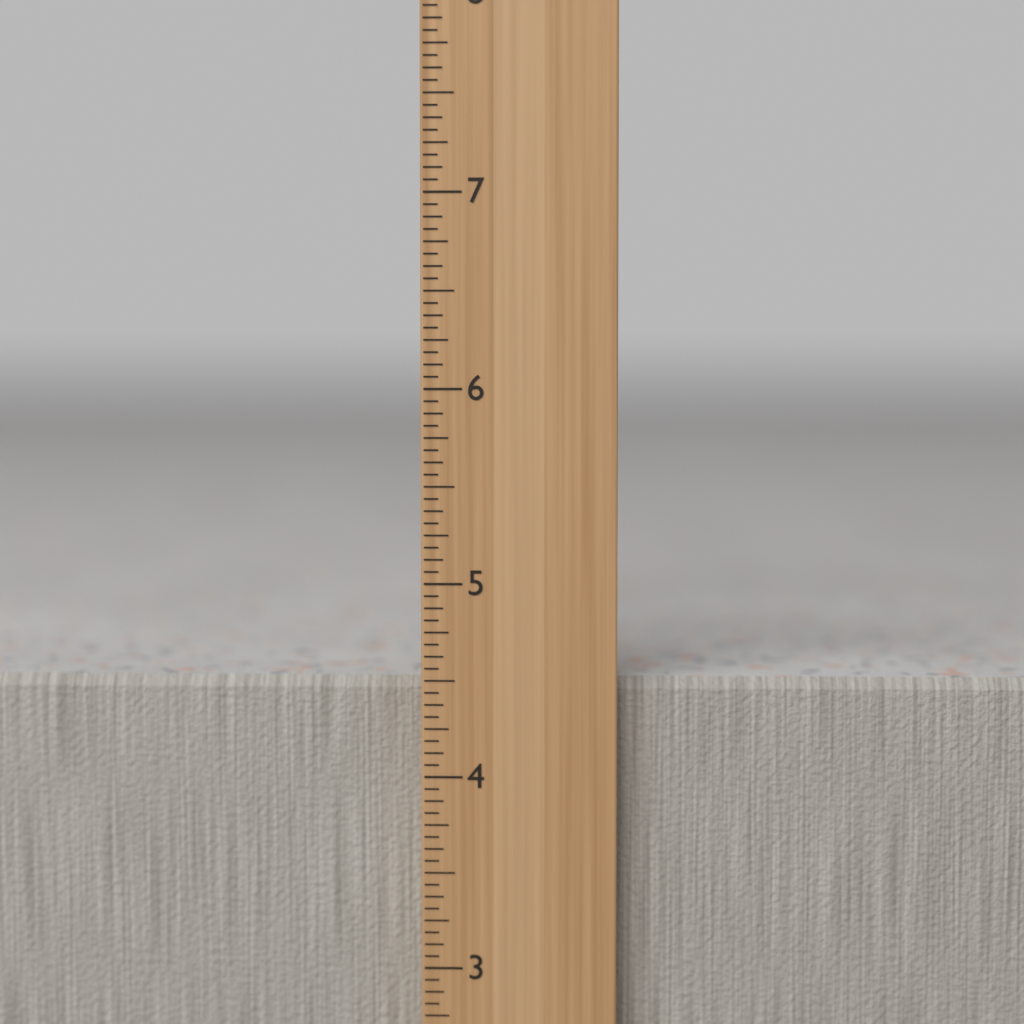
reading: 4.5000 in
